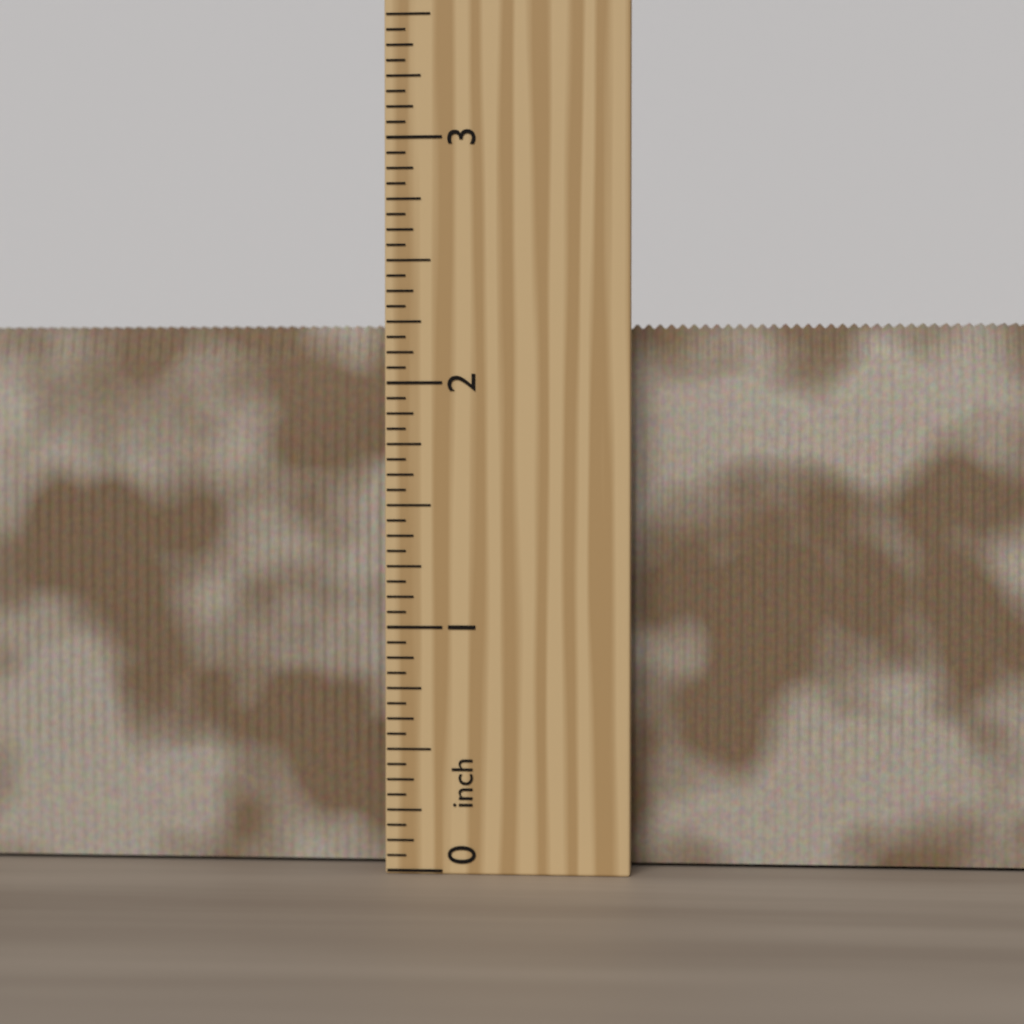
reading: 2.2500 inch
